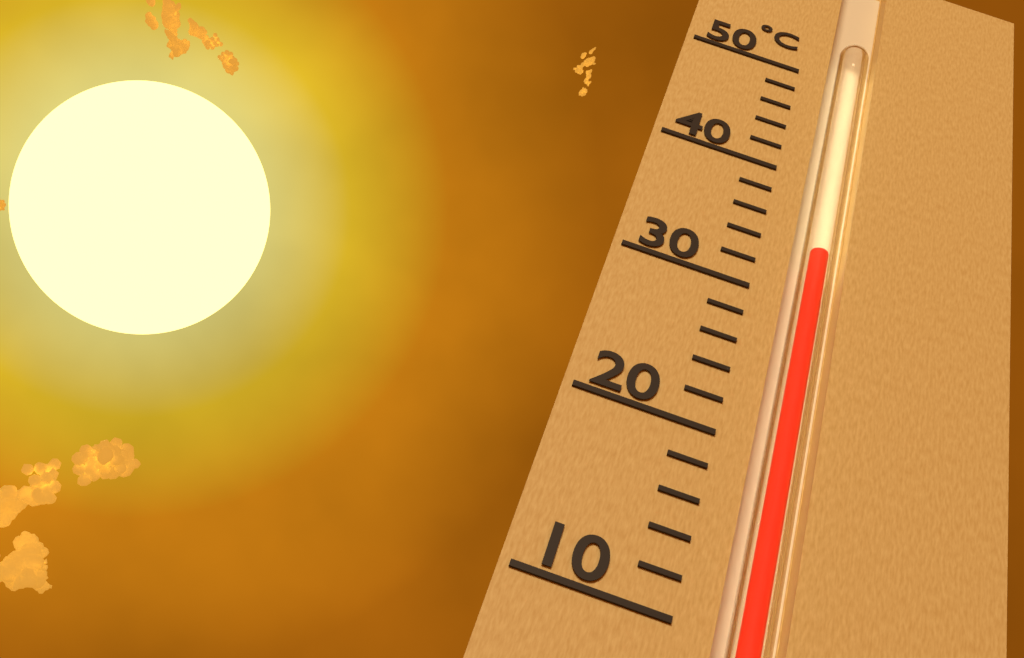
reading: 34 °C
